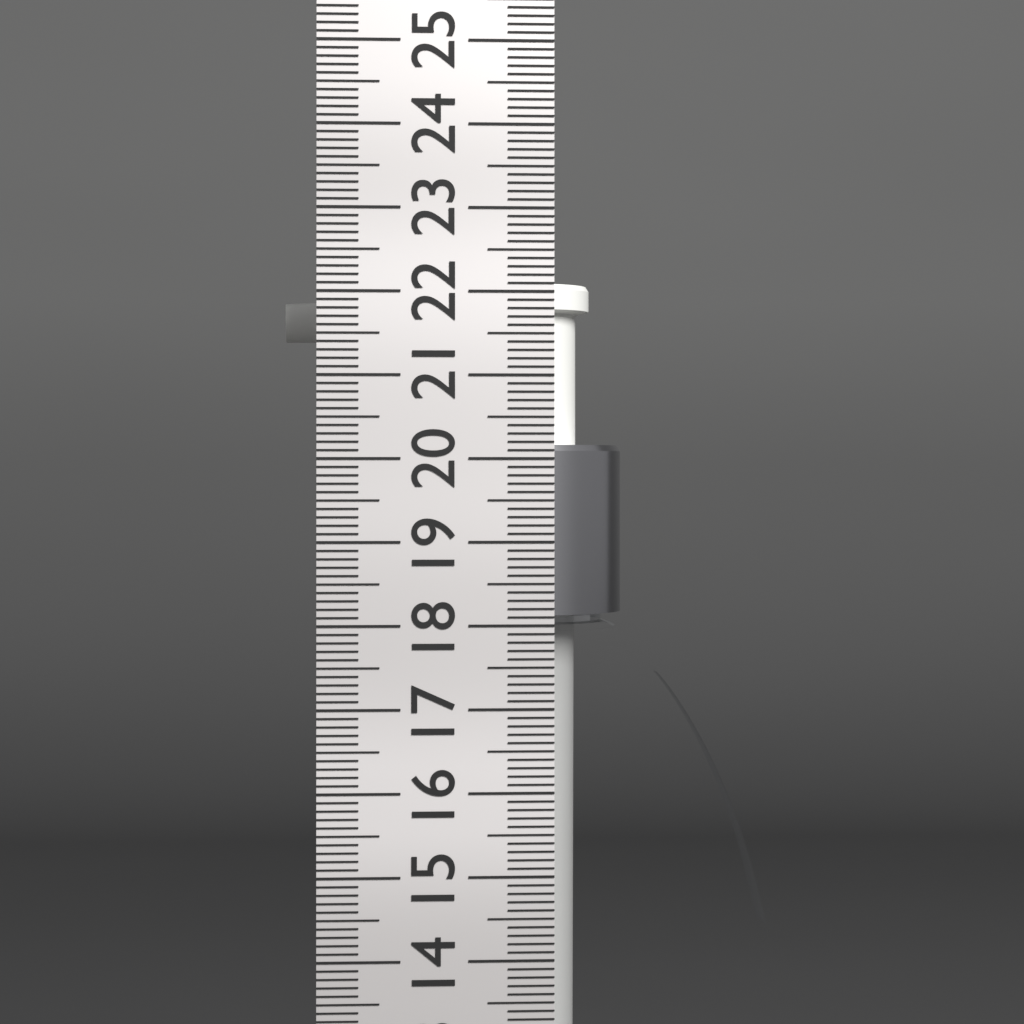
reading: 22.3 cm
